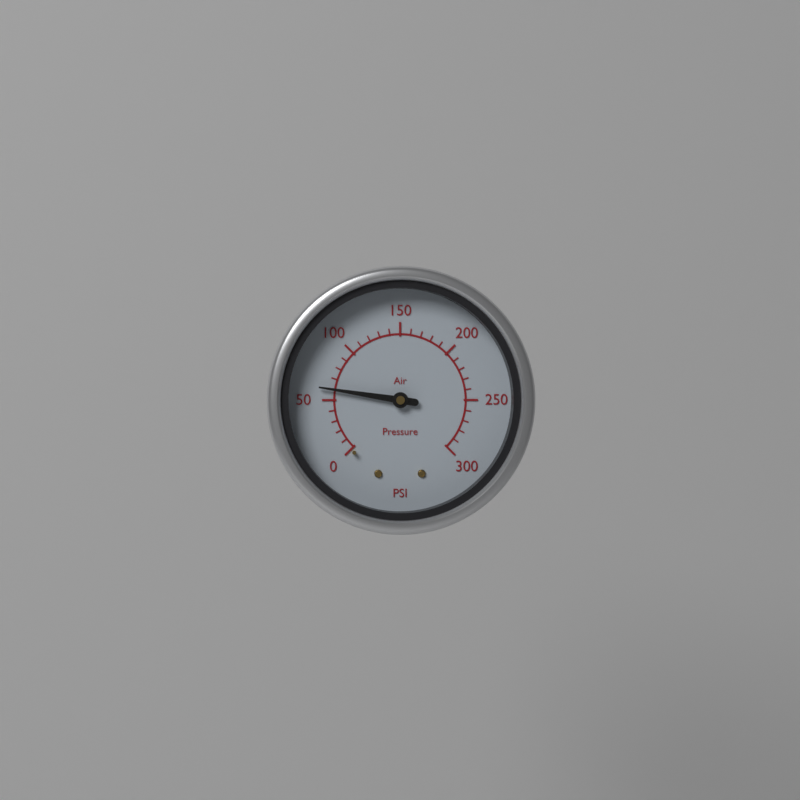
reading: 60 psi
